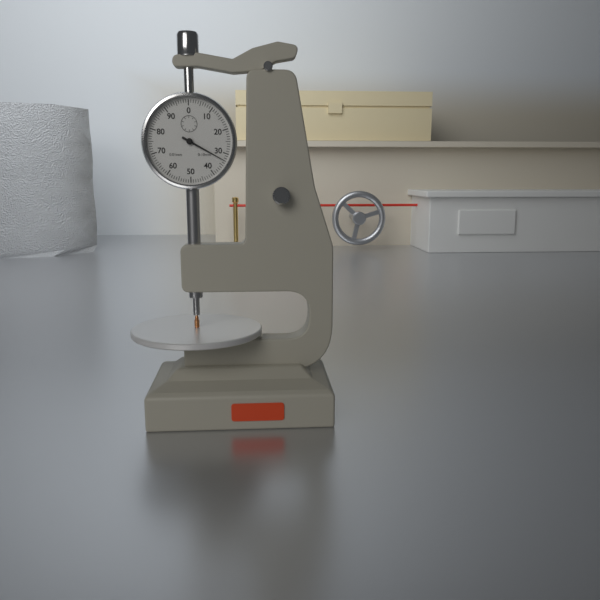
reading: 0.33 mm
